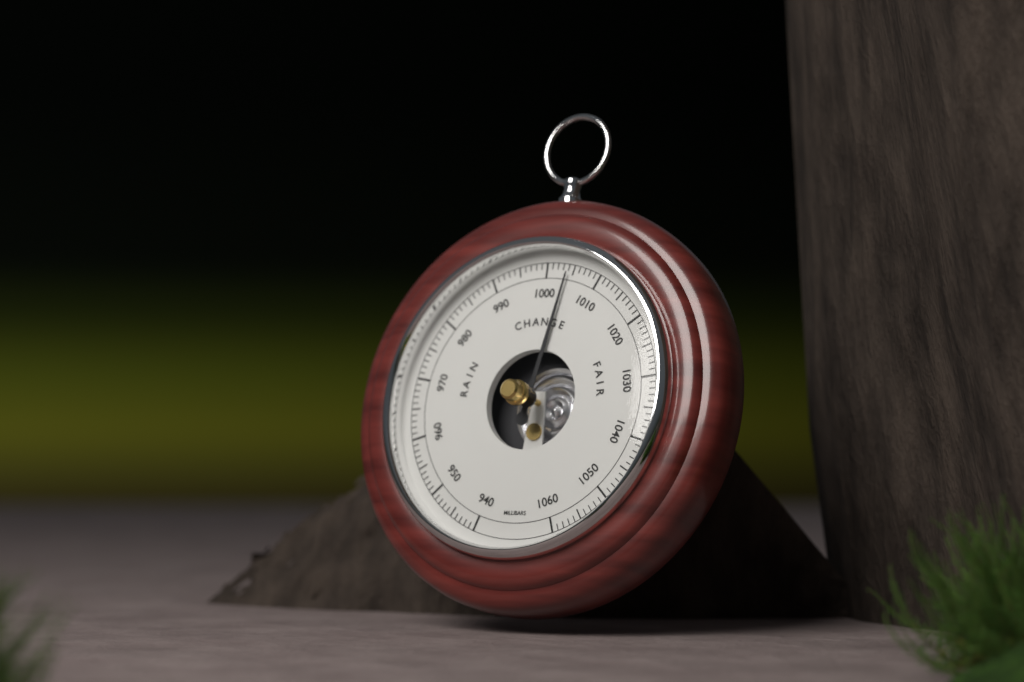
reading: 1004 mbar
